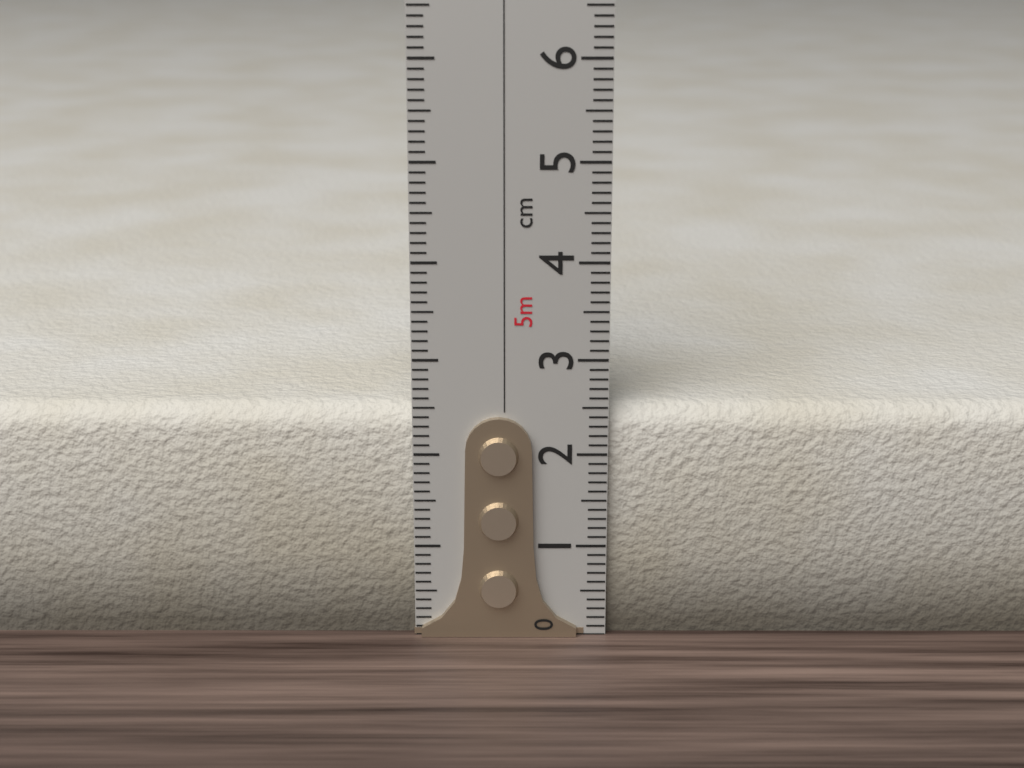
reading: 2.5 cm
